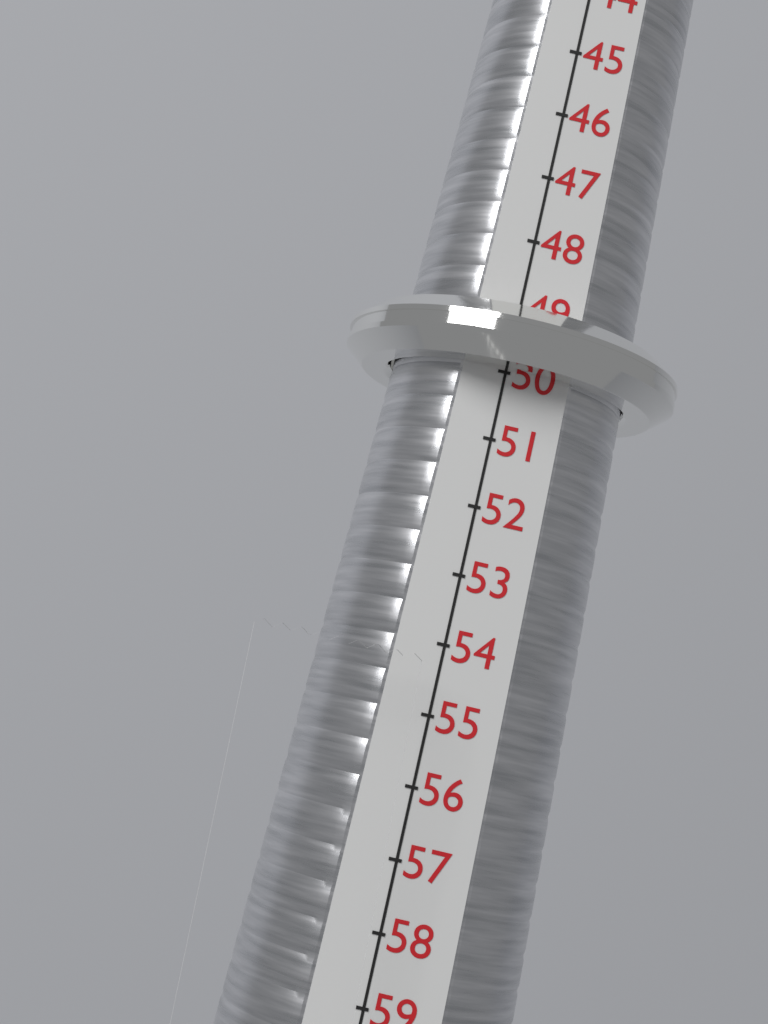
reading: 50 (no unit)
